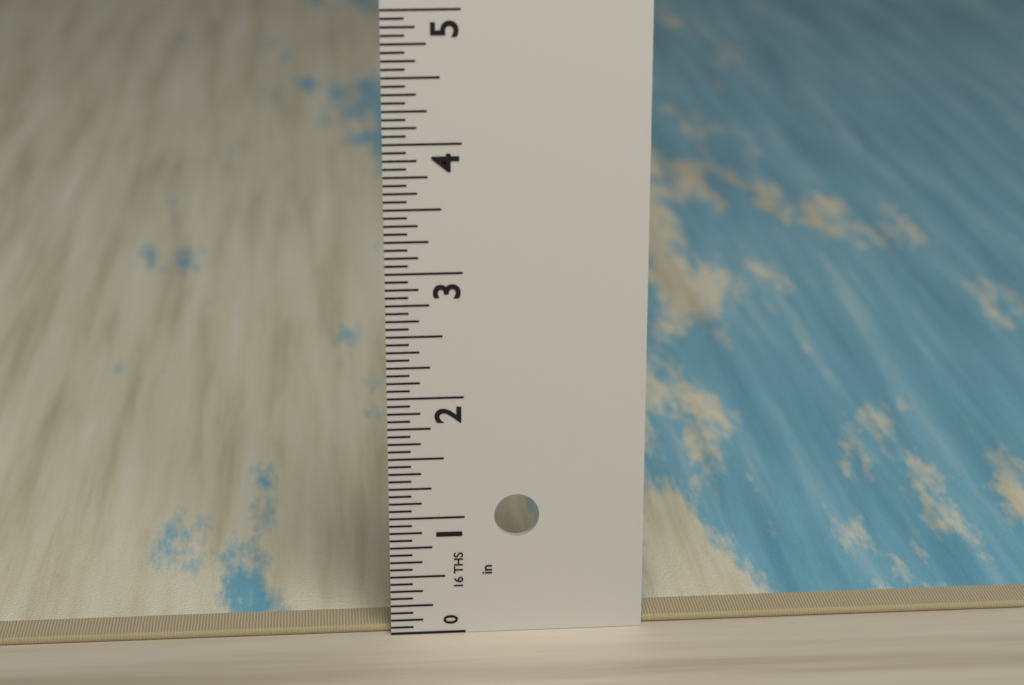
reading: 0.0625 in
